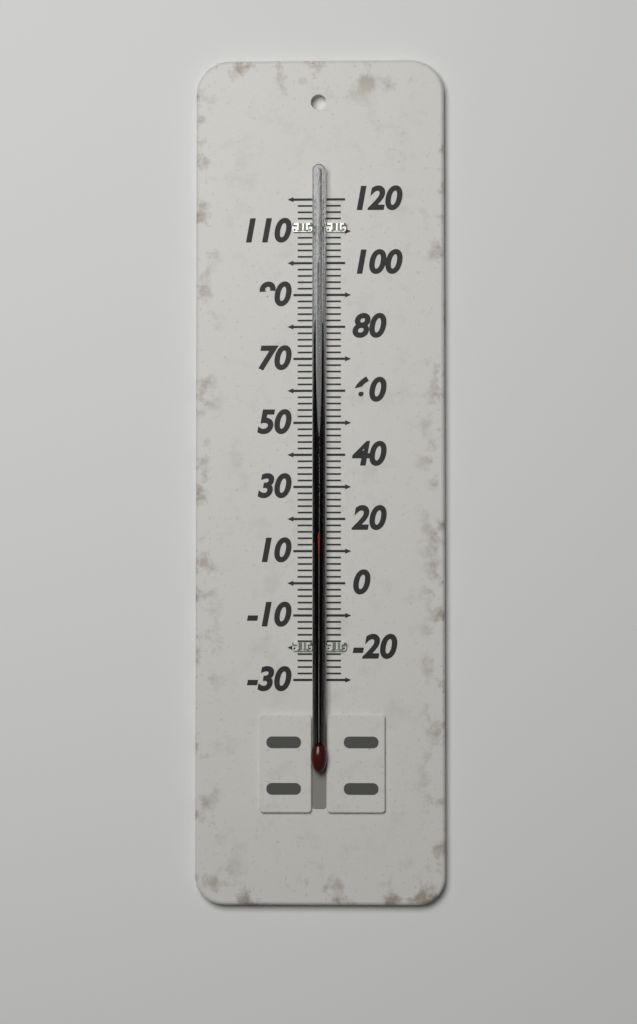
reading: 16 (no unit)
